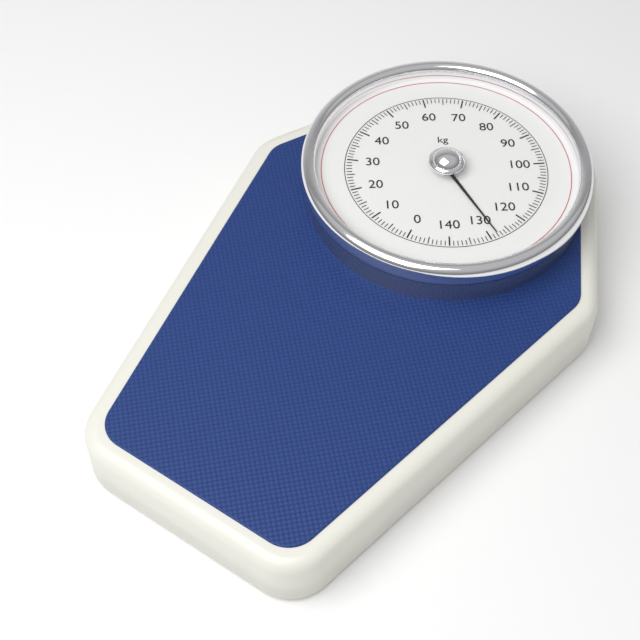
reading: 128 kg
